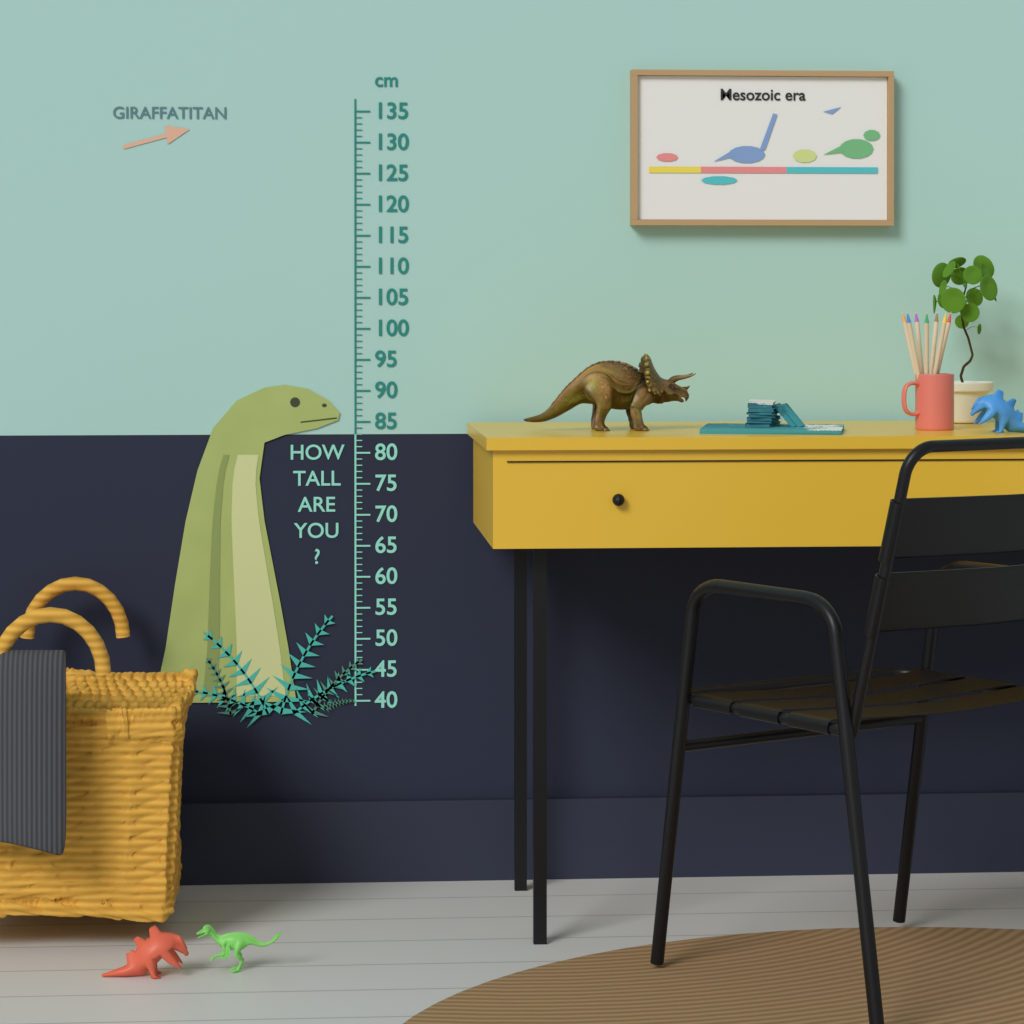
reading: 91 cm
